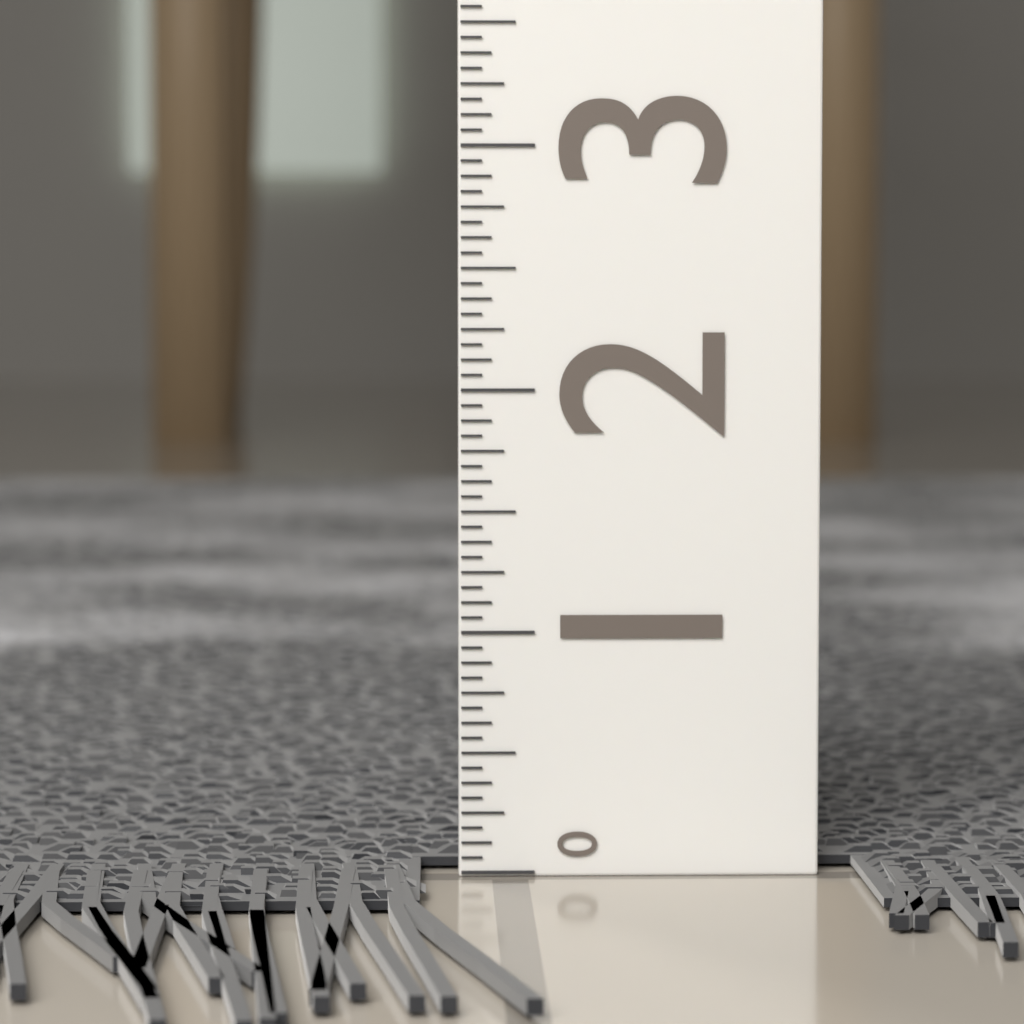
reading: 0.0625 (no unit)
